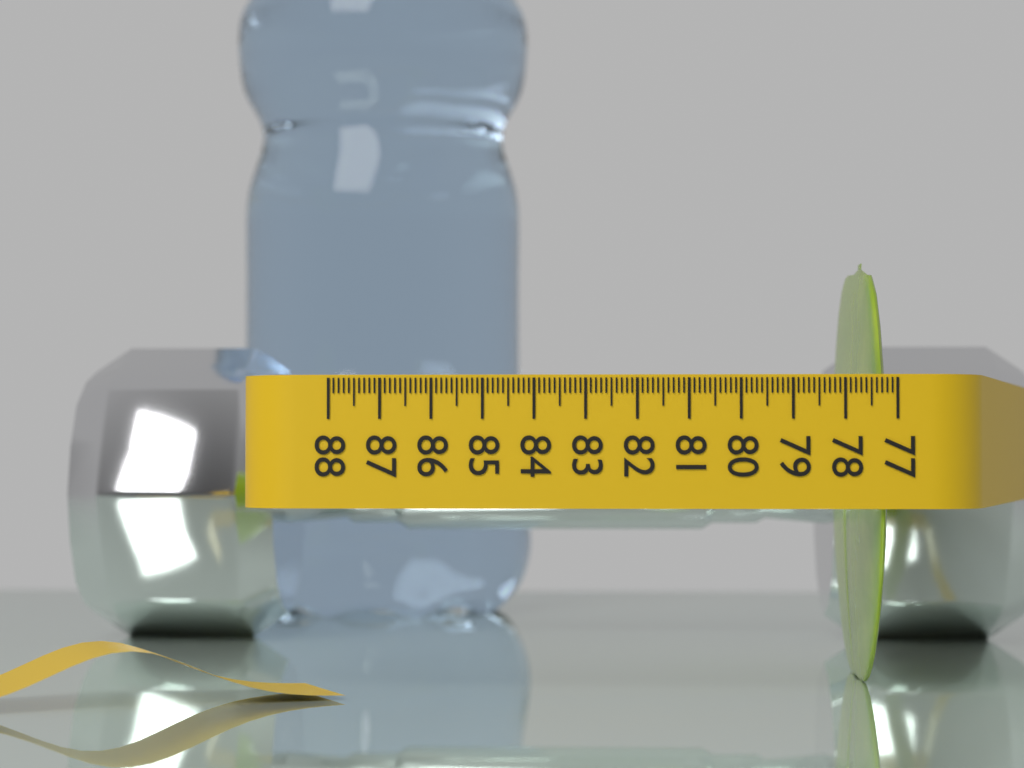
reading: 77.5 (no unit)
